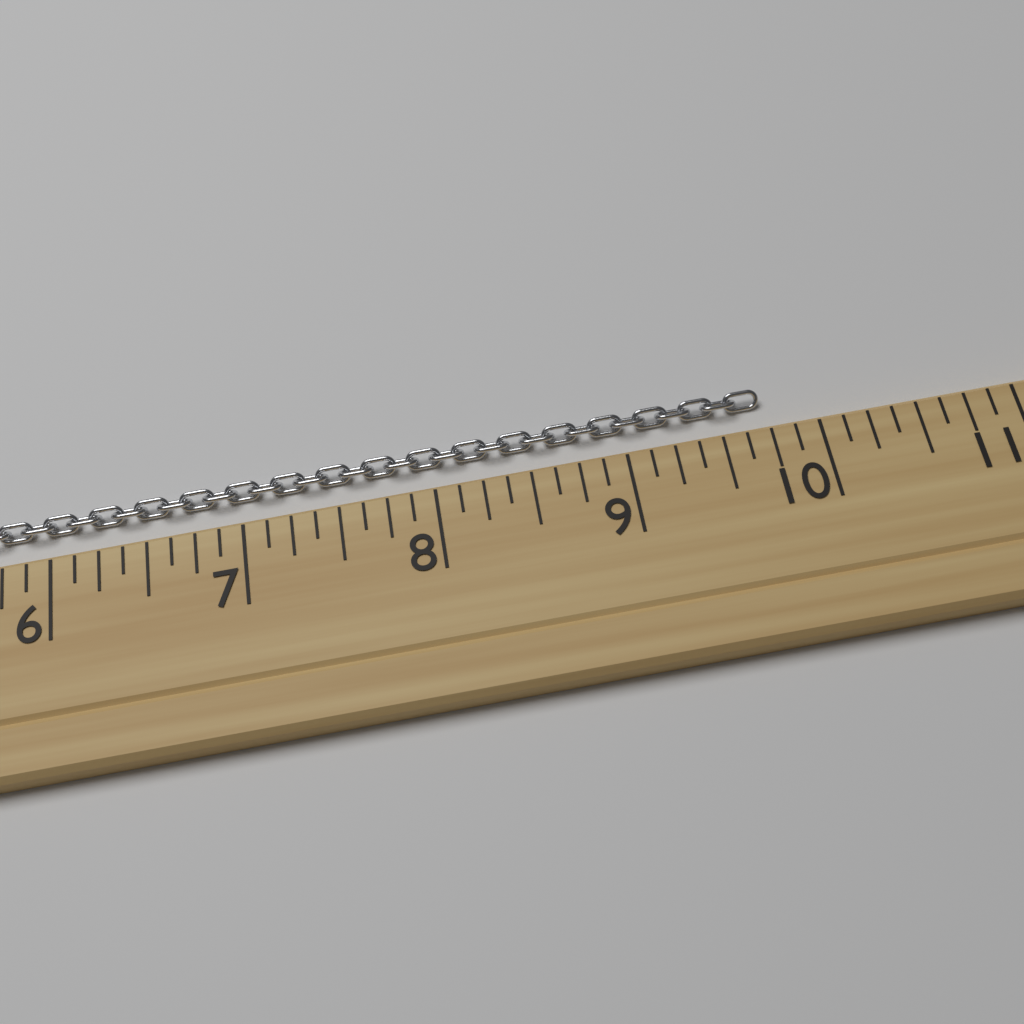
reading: 9.750 (no unit)
